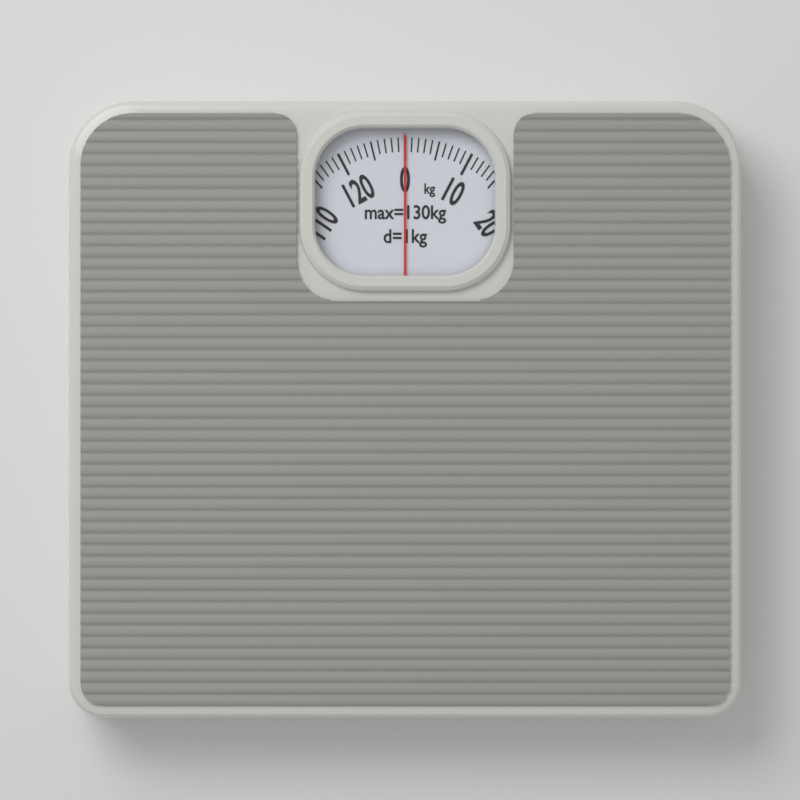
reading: 0 kg
